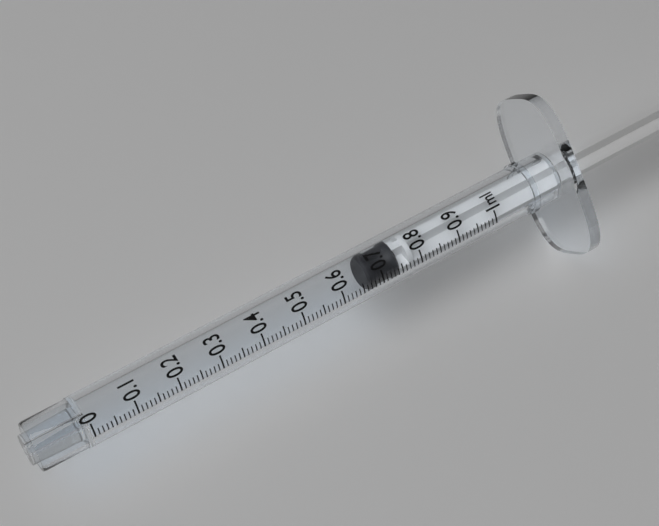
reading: 0.67 ml
